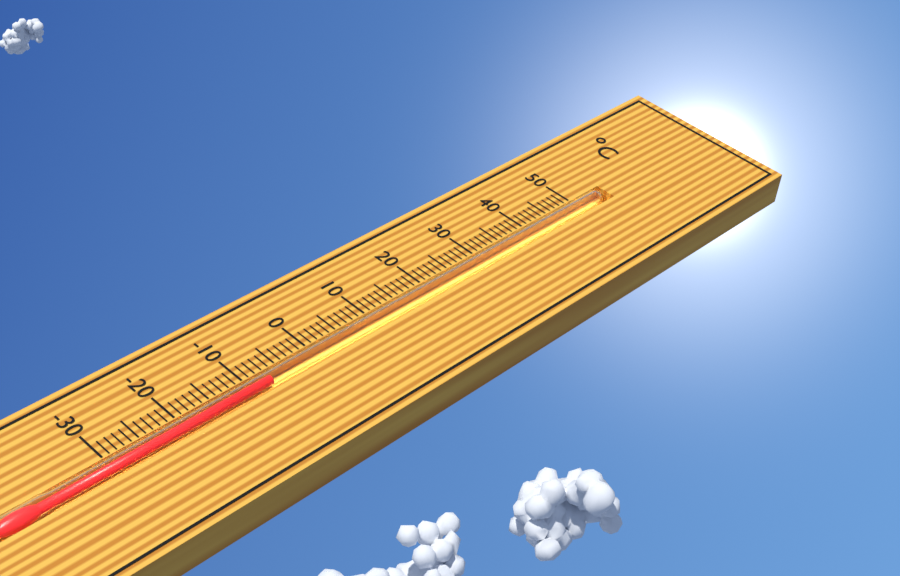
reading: -7 °C
